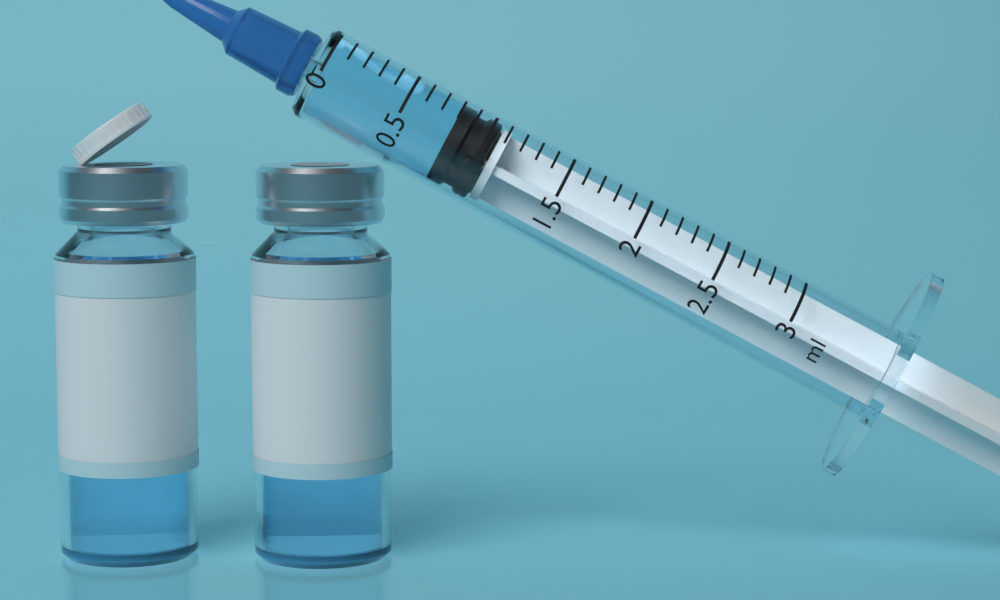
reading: 0.8 ml
